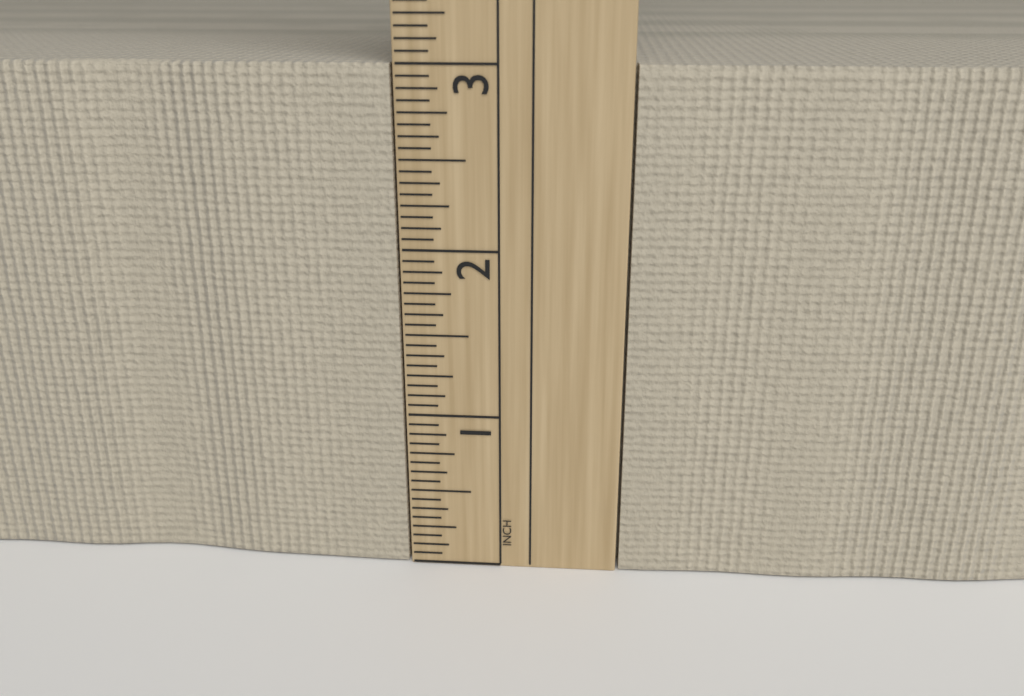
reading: 3.0000 in
